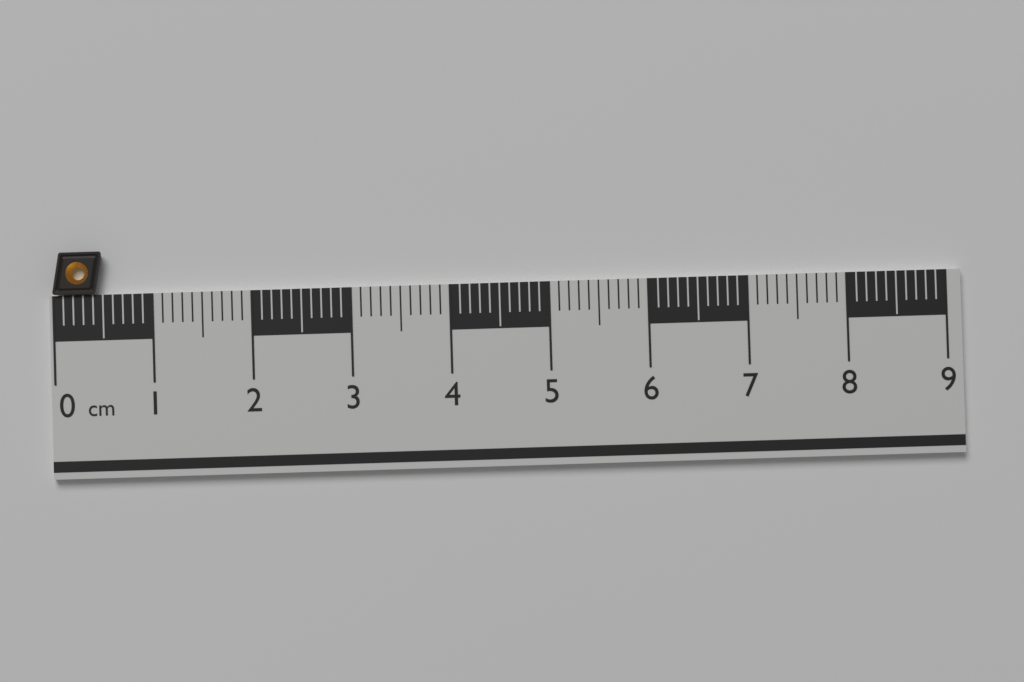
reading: 0.5 cm
